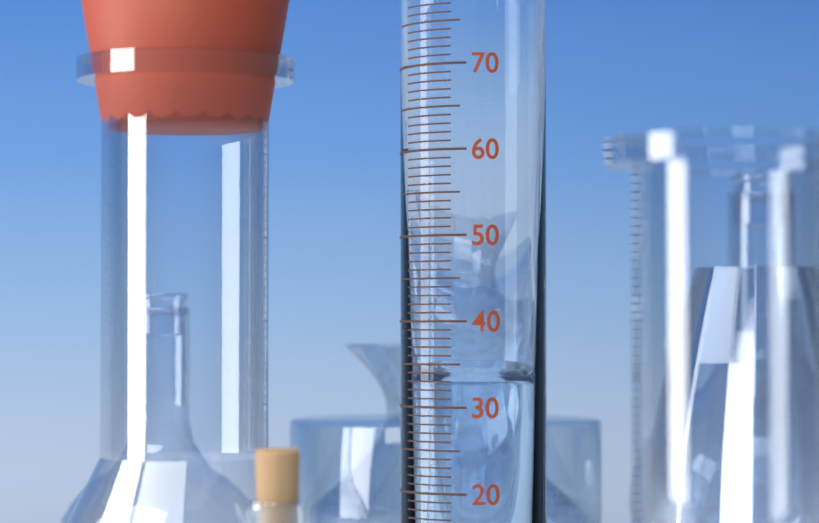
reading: 33 ml
